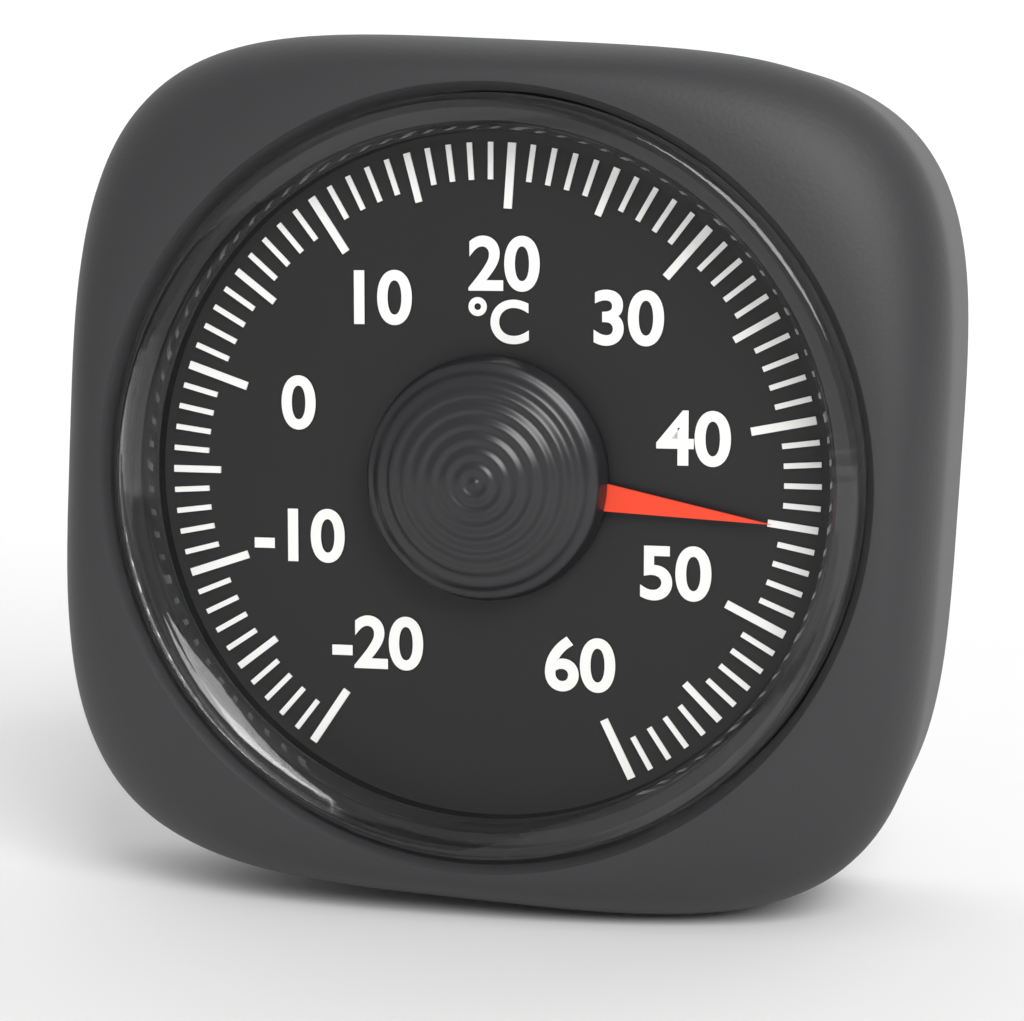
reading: 45 °C
